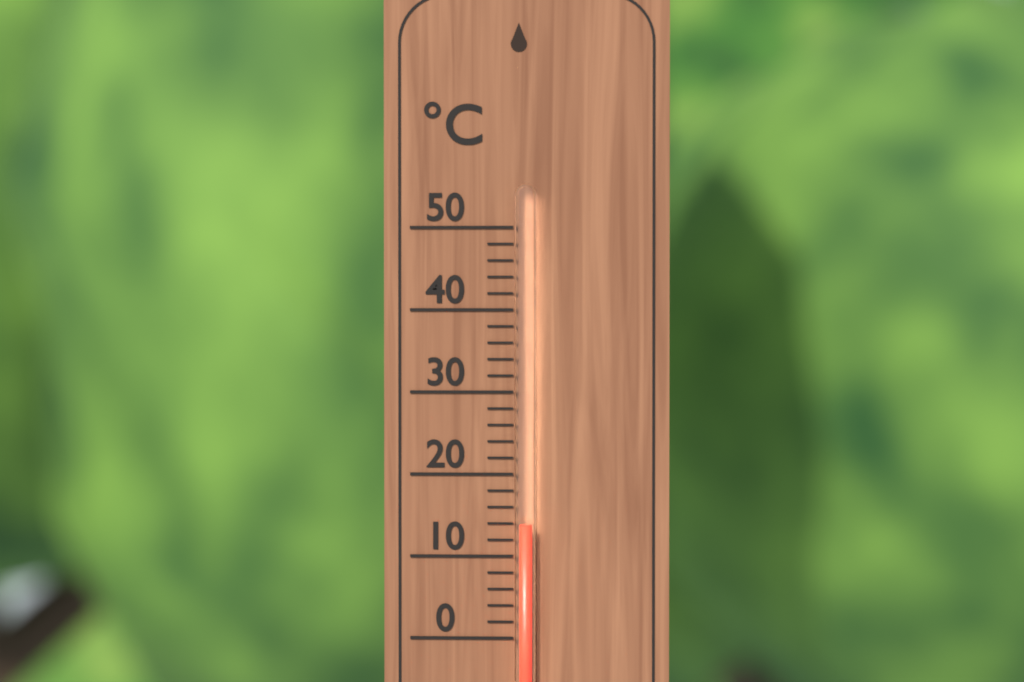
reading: 14 °C
